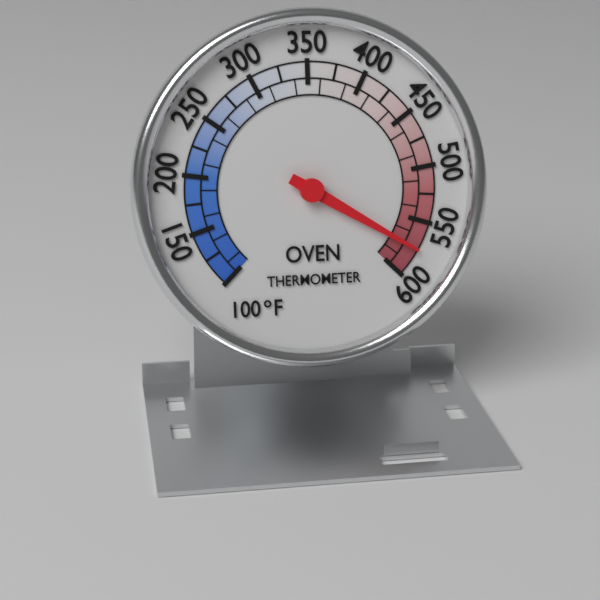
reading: 575 °F
